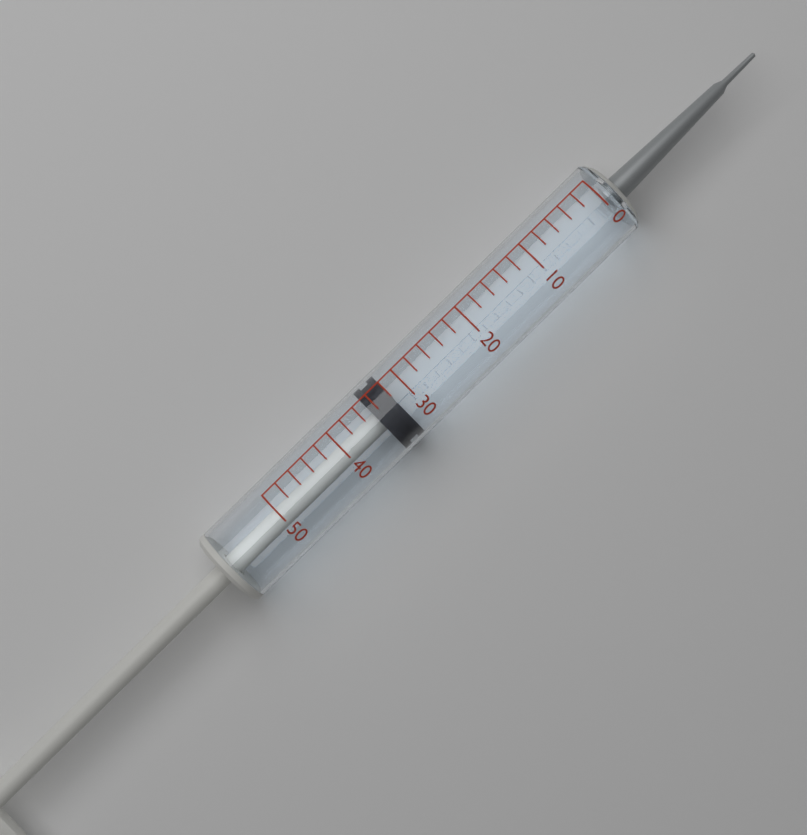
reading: 32 (no unit)
